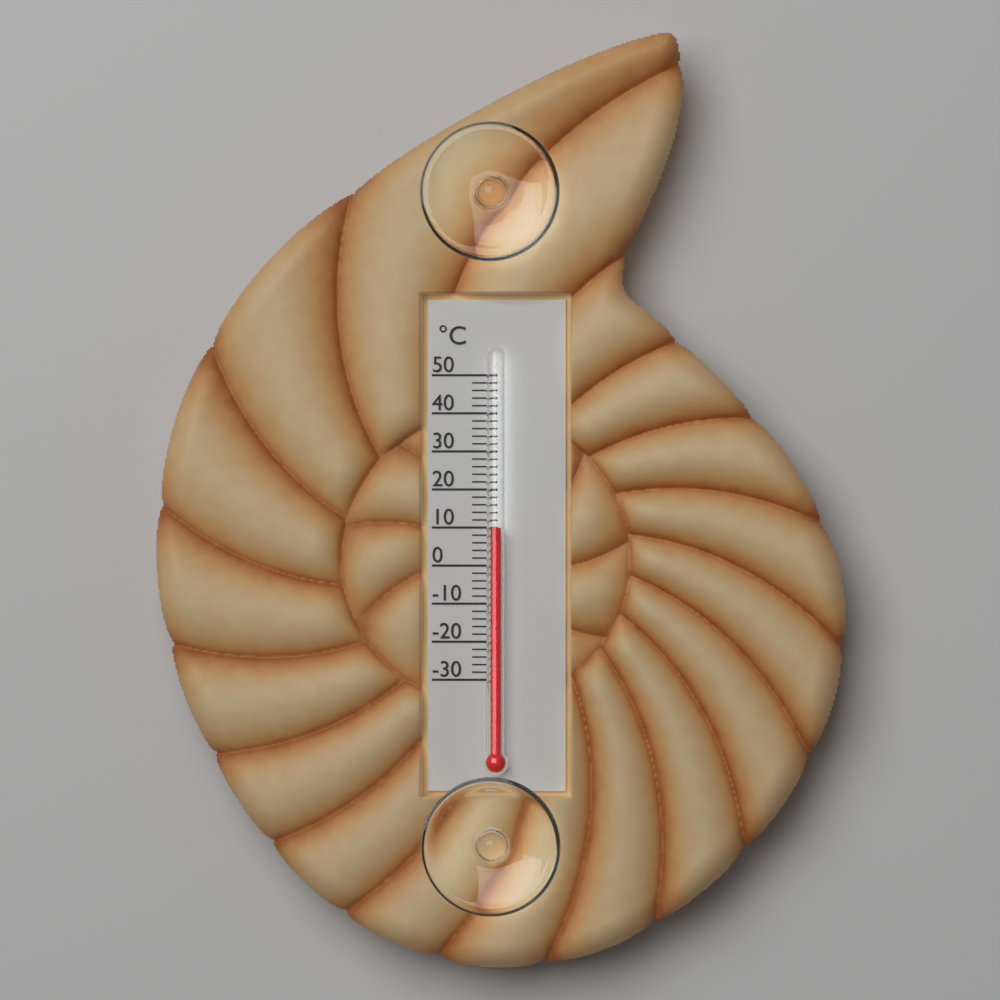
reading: 10 °C
